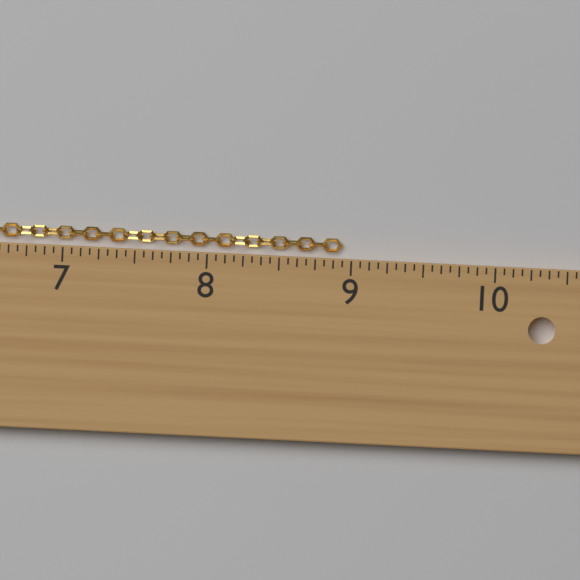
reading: 8.9375 in
